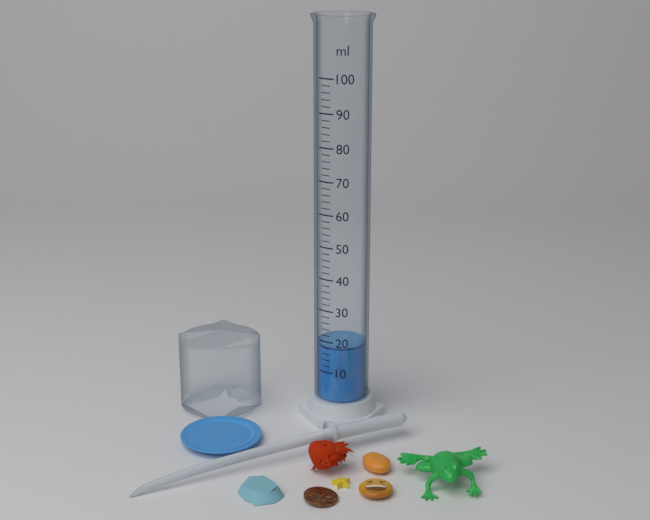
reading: 18 ml
